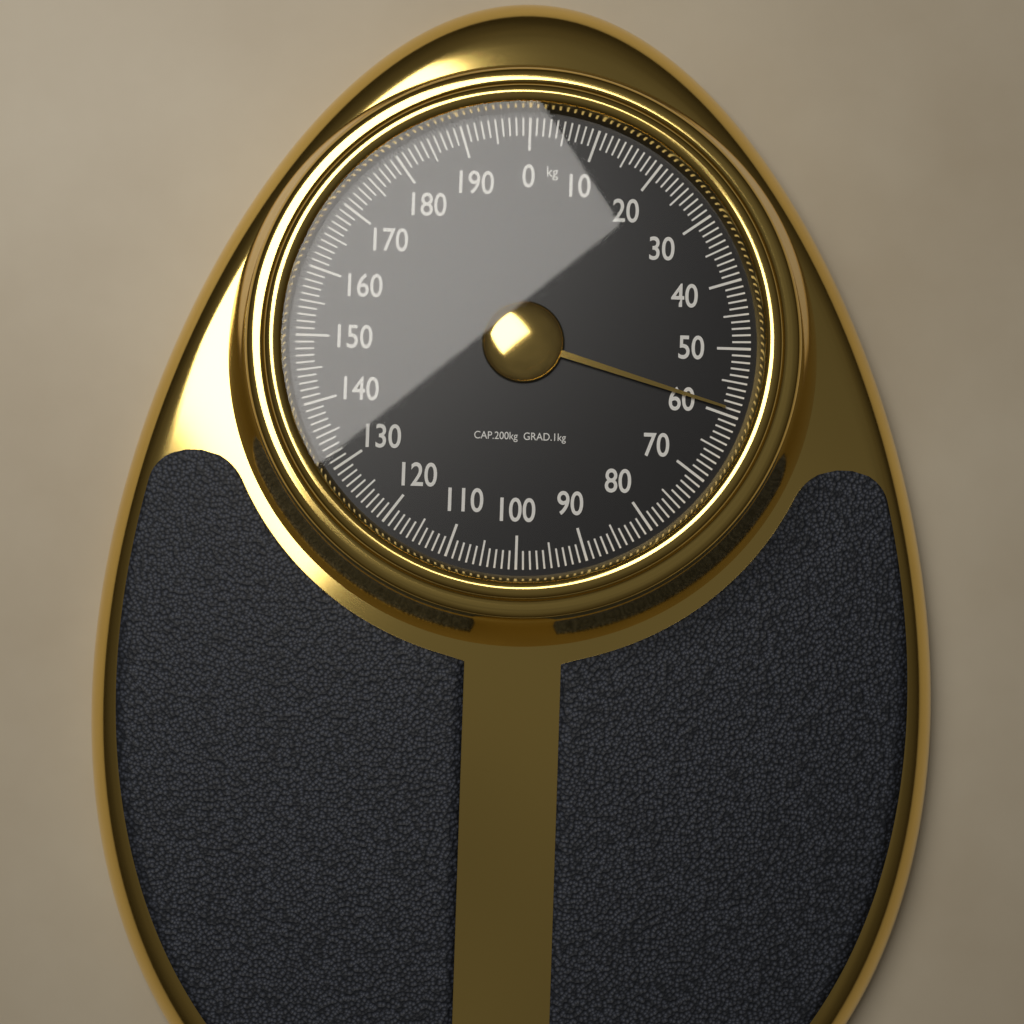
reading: 59 kg
